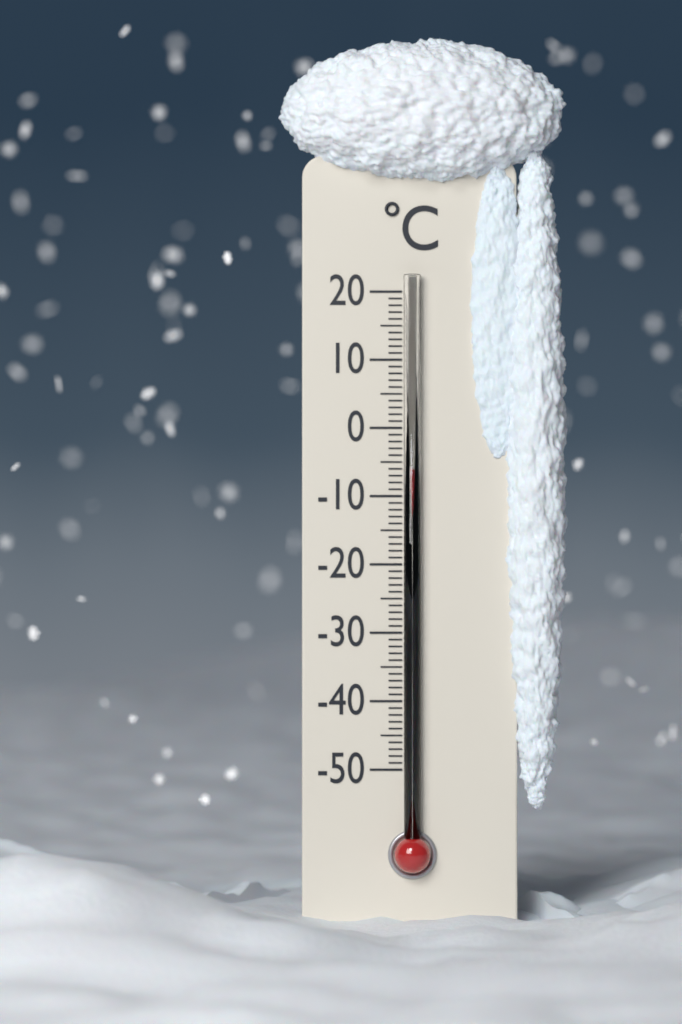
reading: -6 °C
